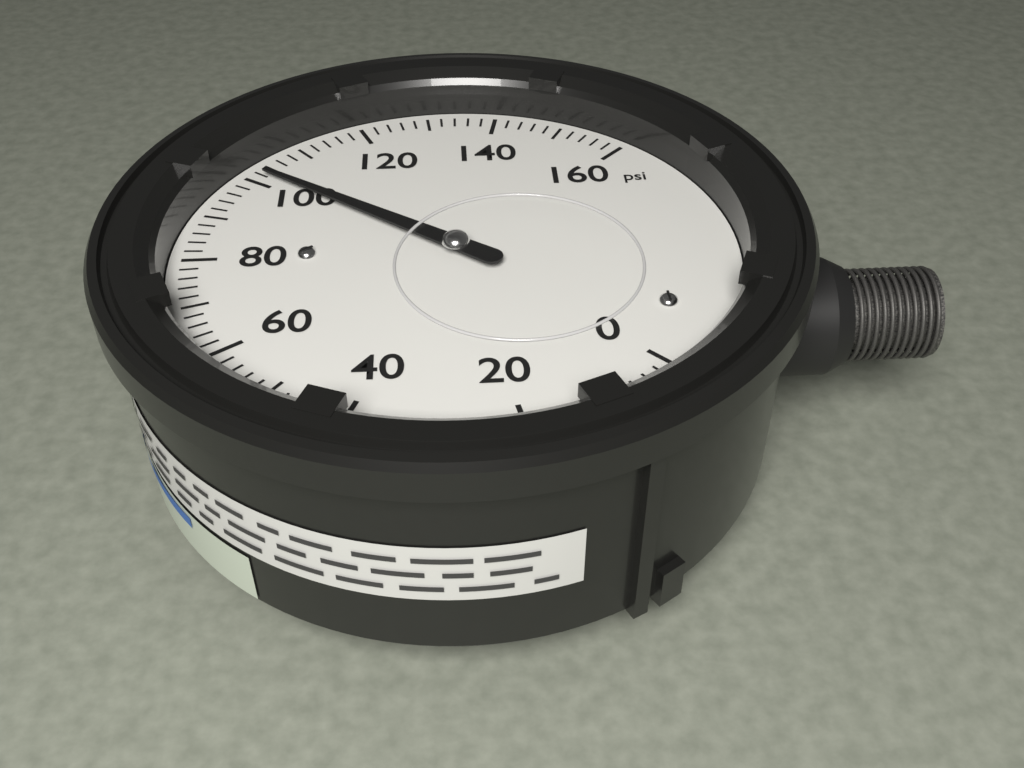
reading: 102 psi
